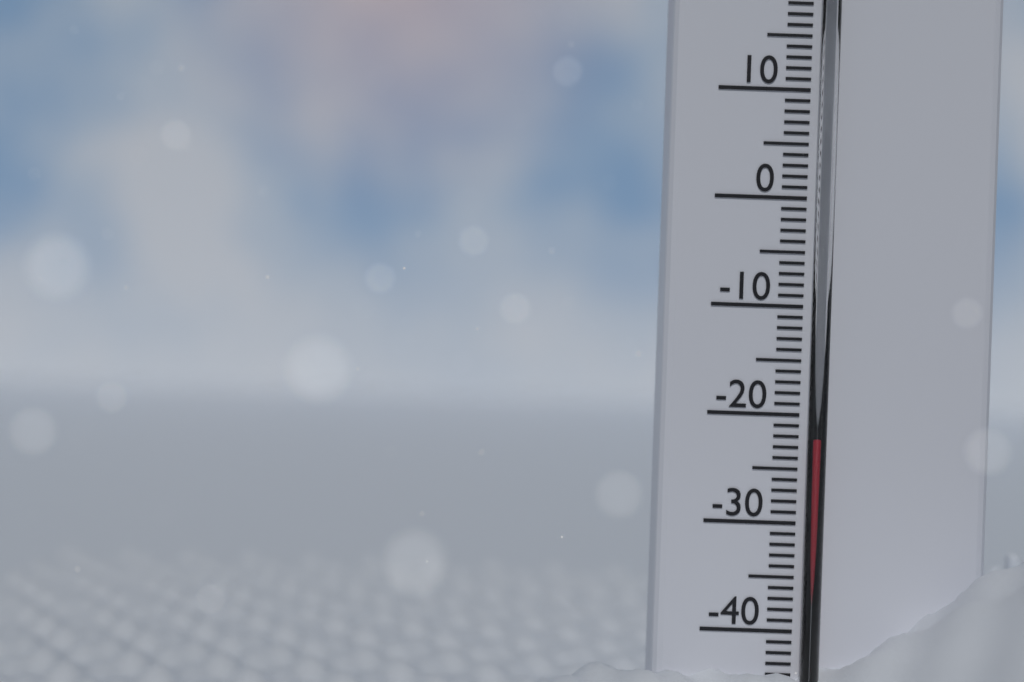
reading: -22 °C
